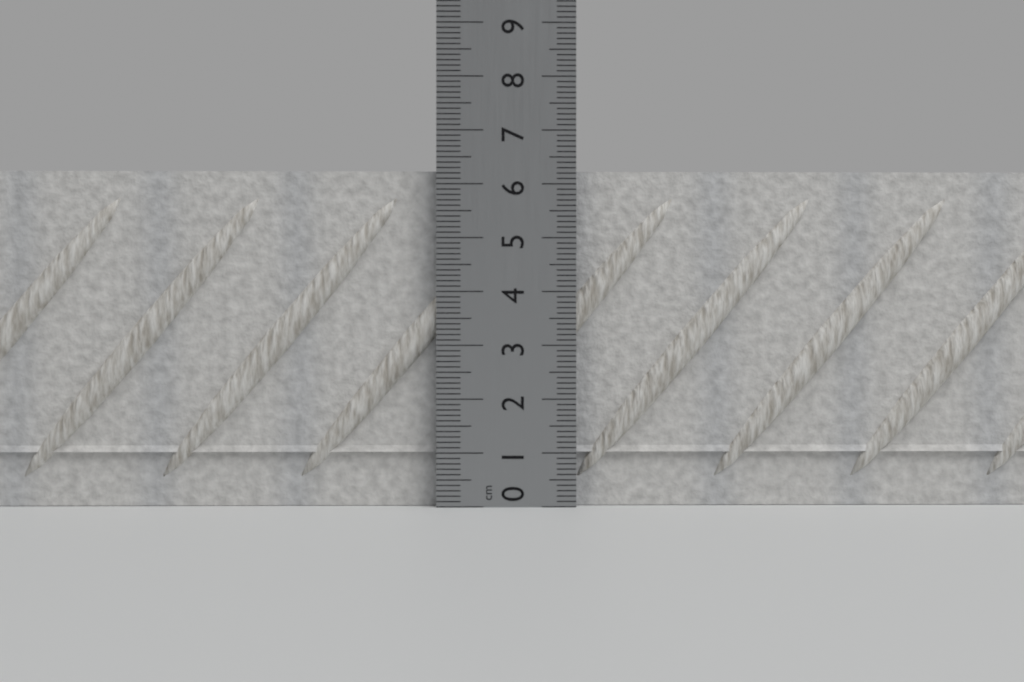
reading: 6.3 cm
